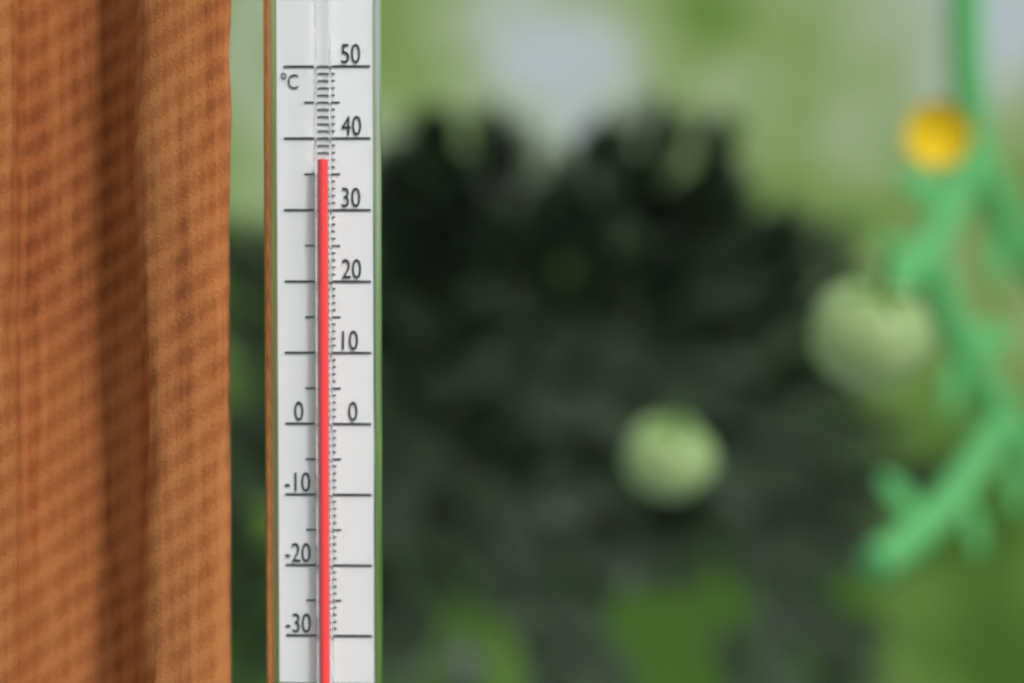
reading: 37 °C
